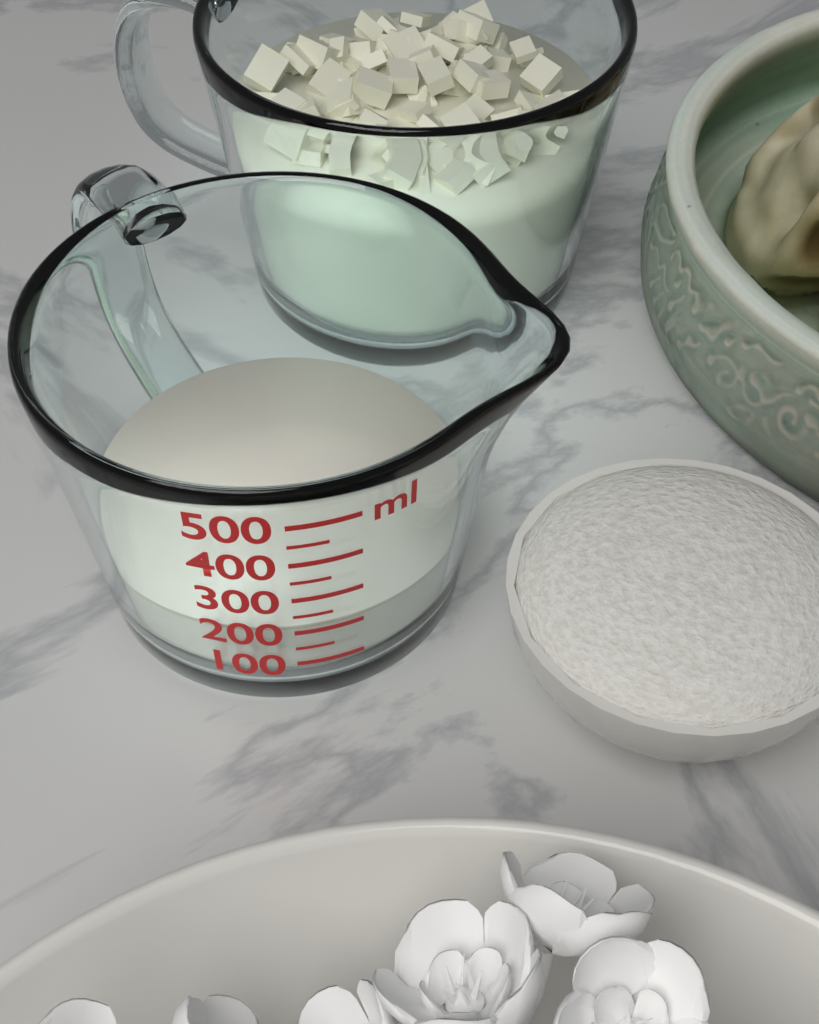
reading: 200 ml
